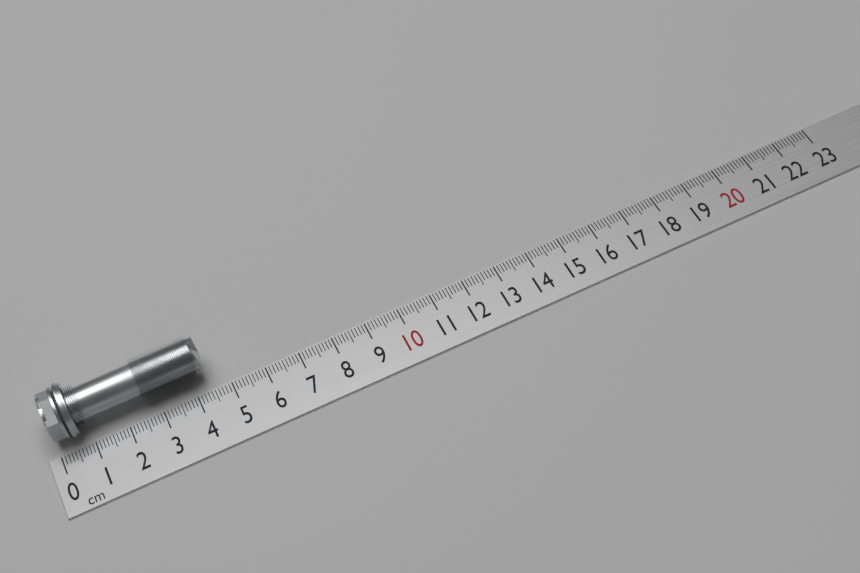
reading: 4.5 cm
